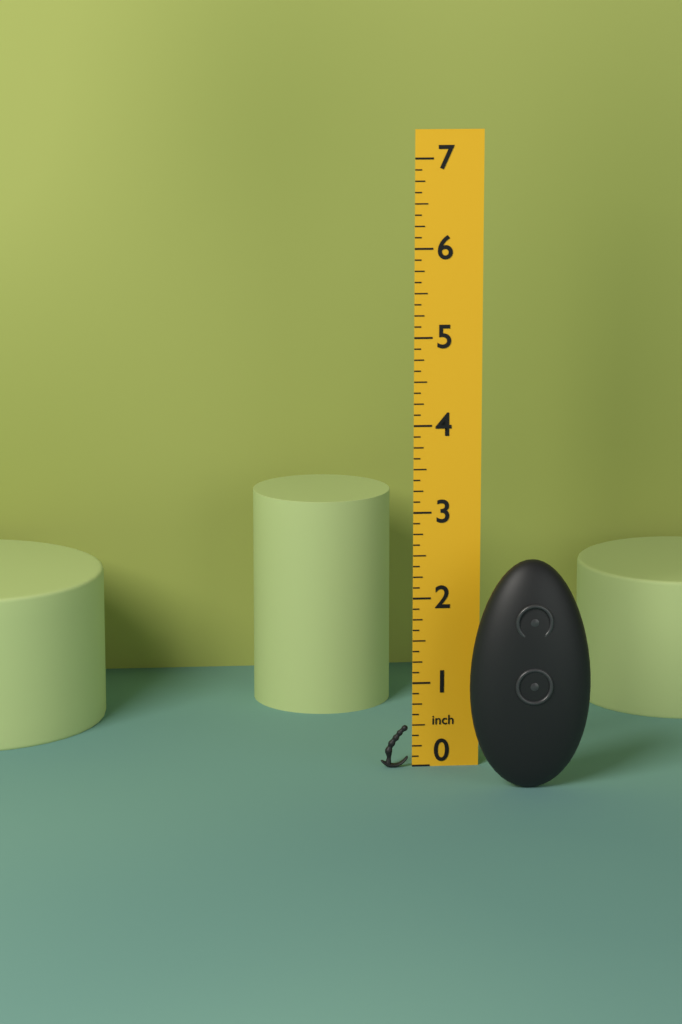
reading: 0.500 in
